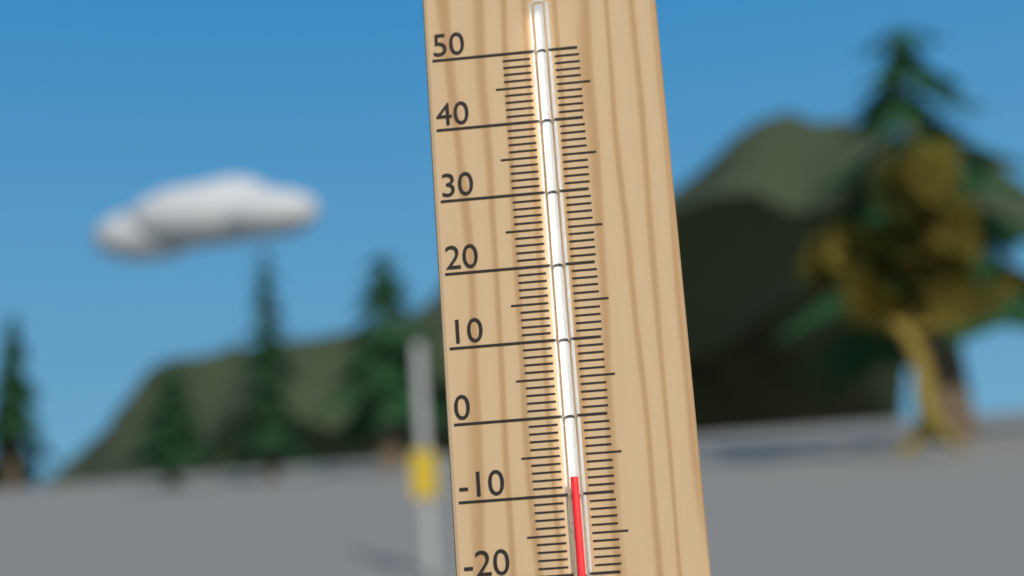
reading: -8 °C
